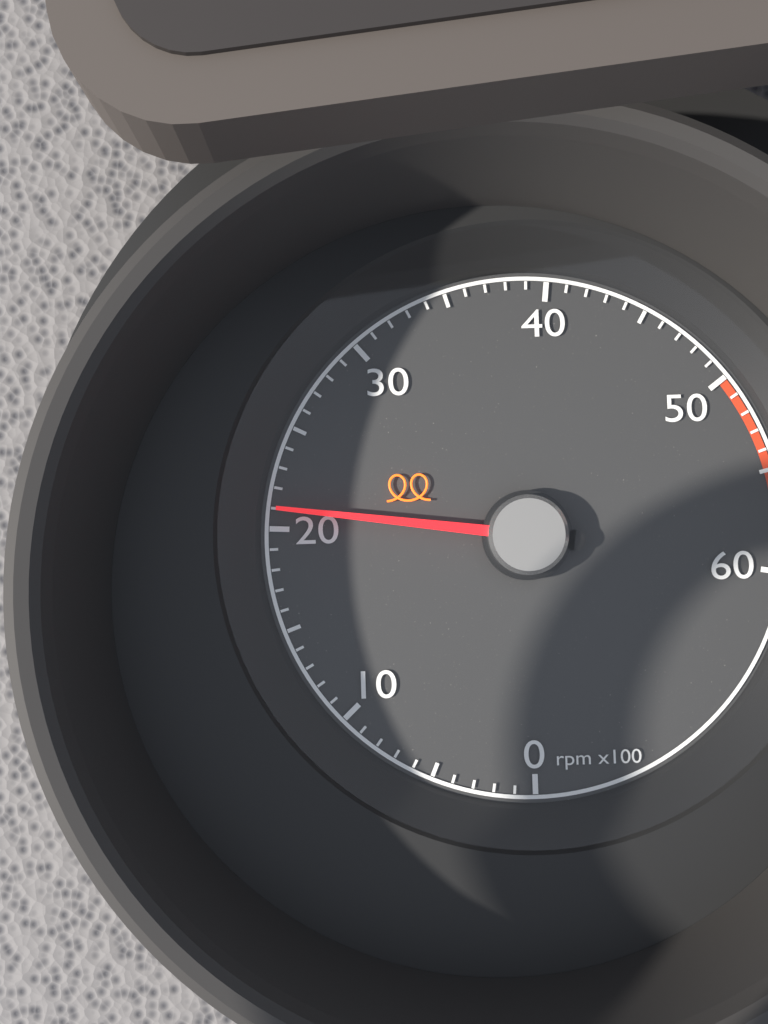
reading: 2100 rpm
